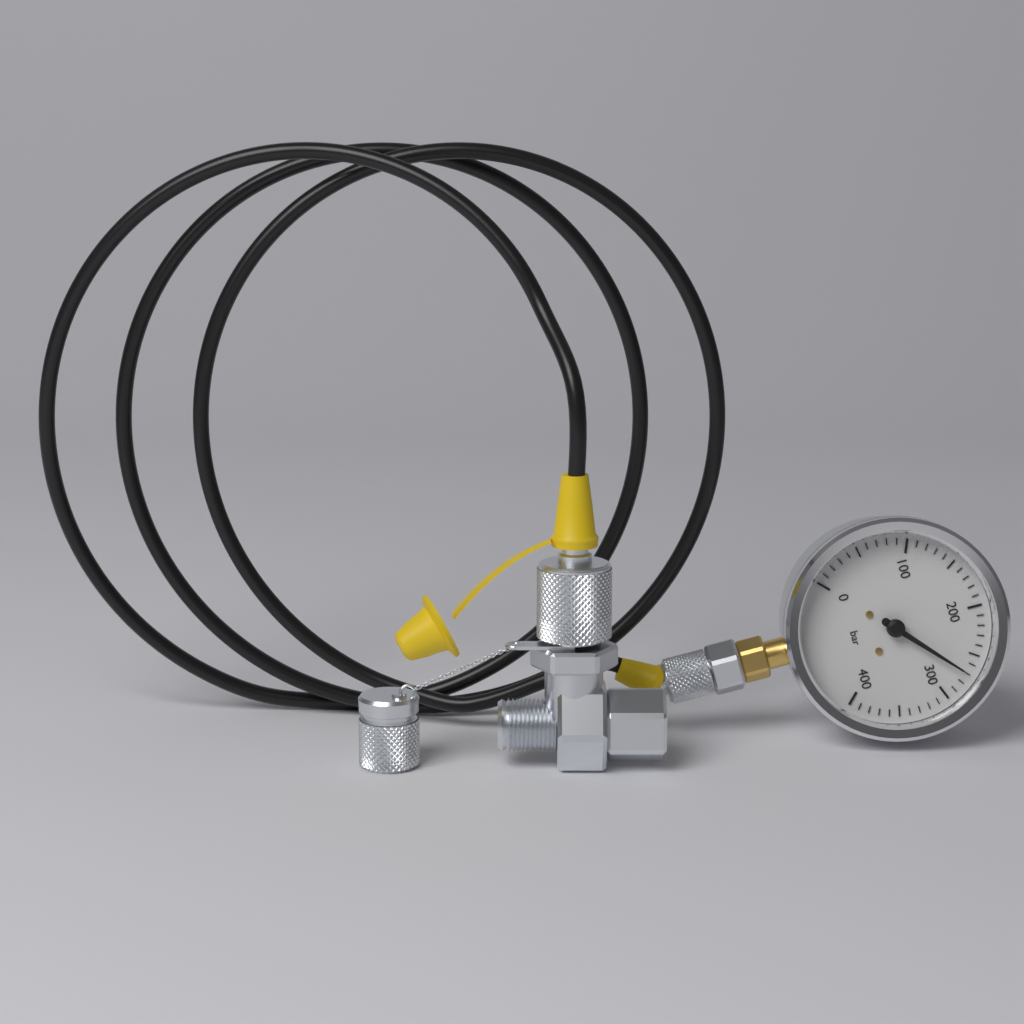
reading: 270 bar
